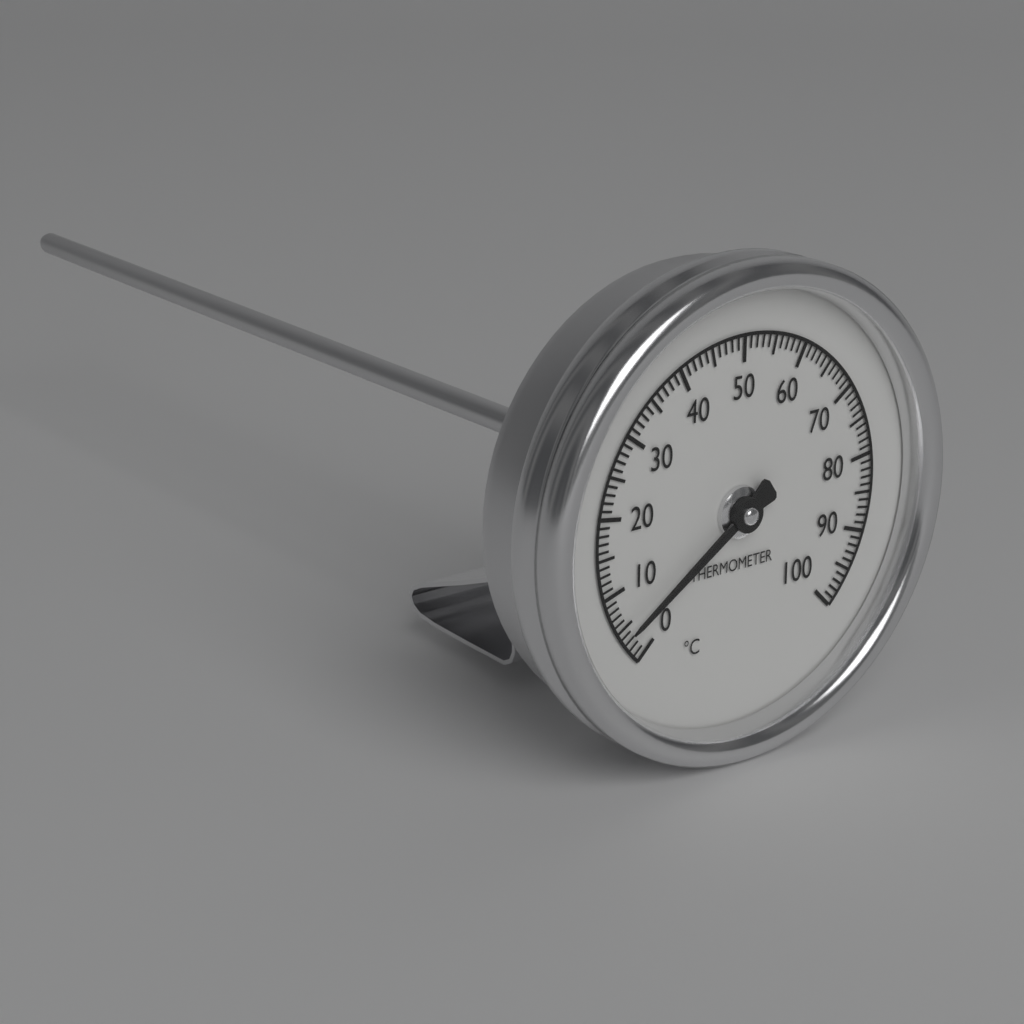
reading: 4 °C
